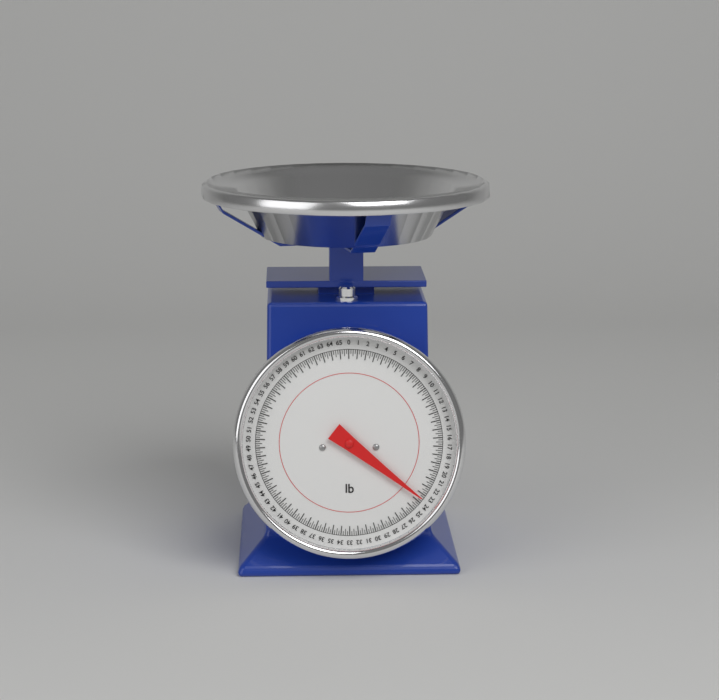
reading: 23.50 lb
